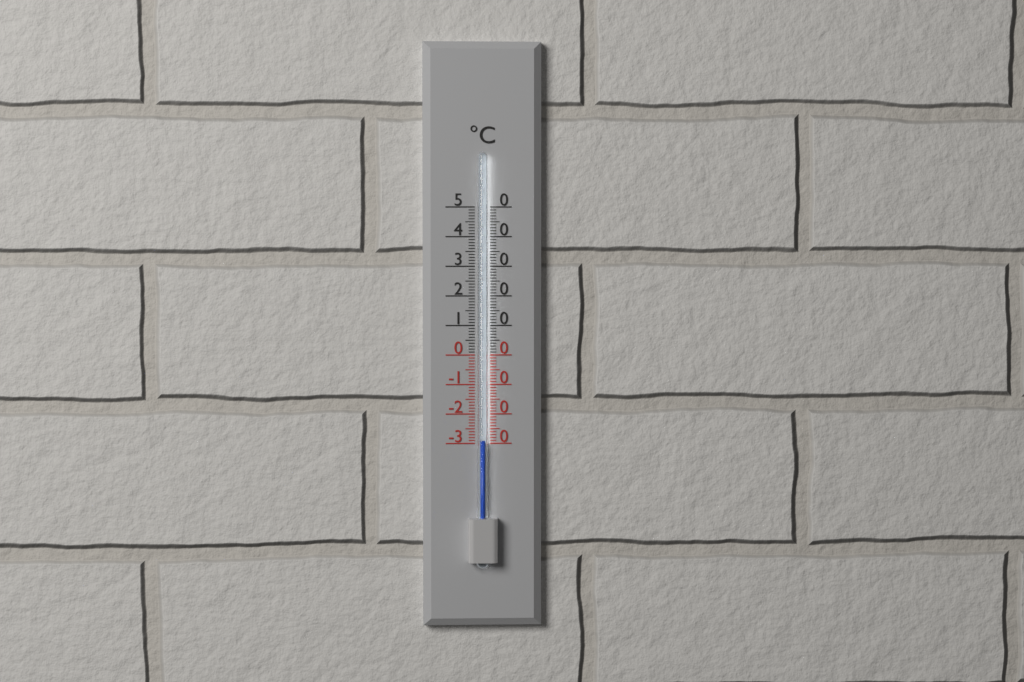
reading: -29 °C
